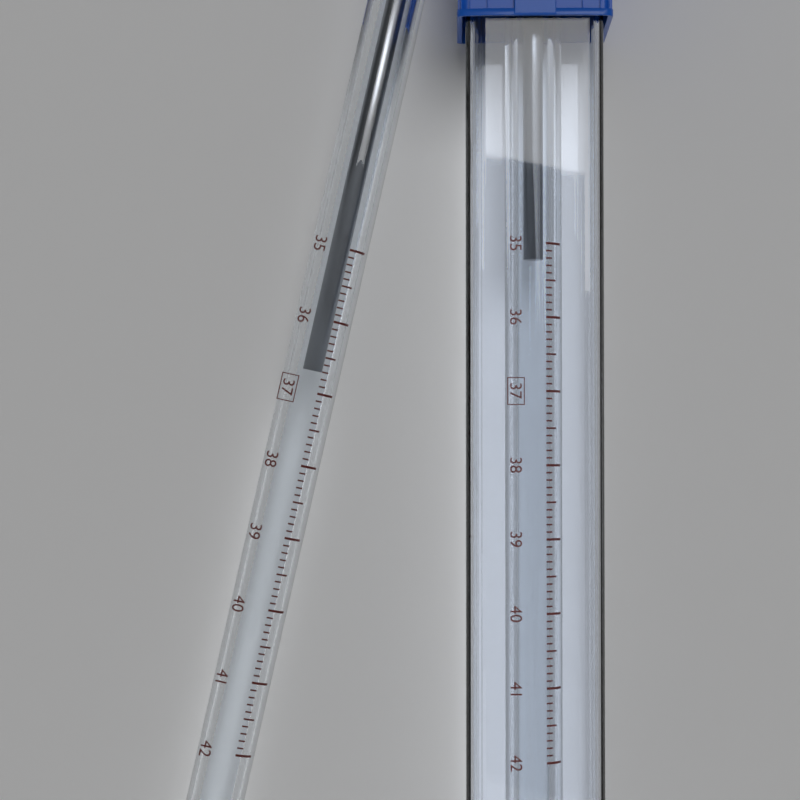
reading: 36.7 °C
